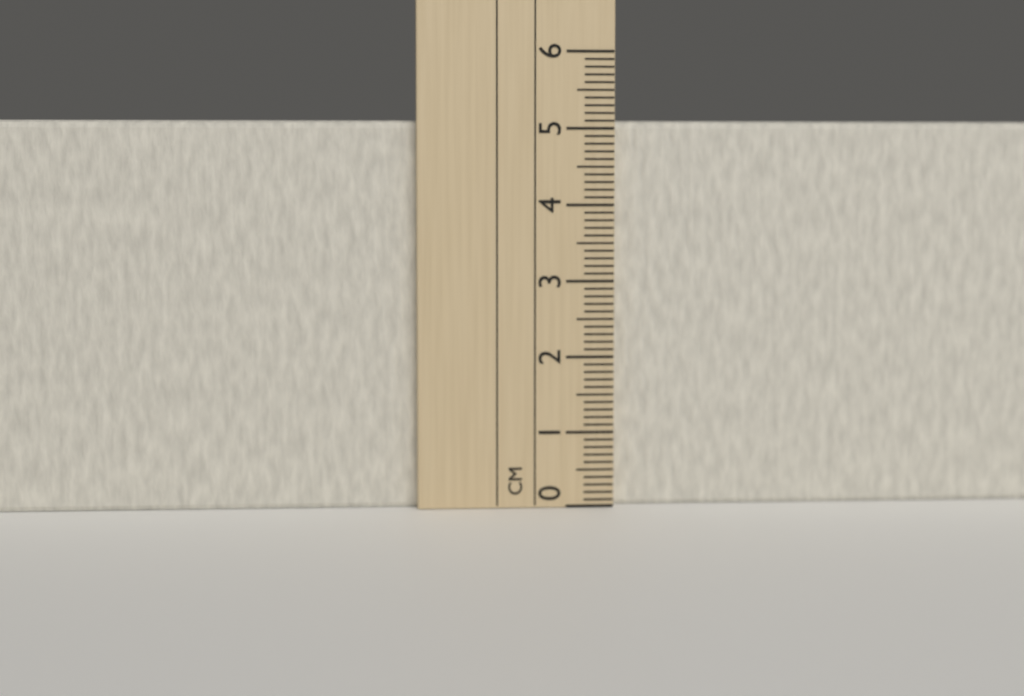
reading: 5.1 cm
